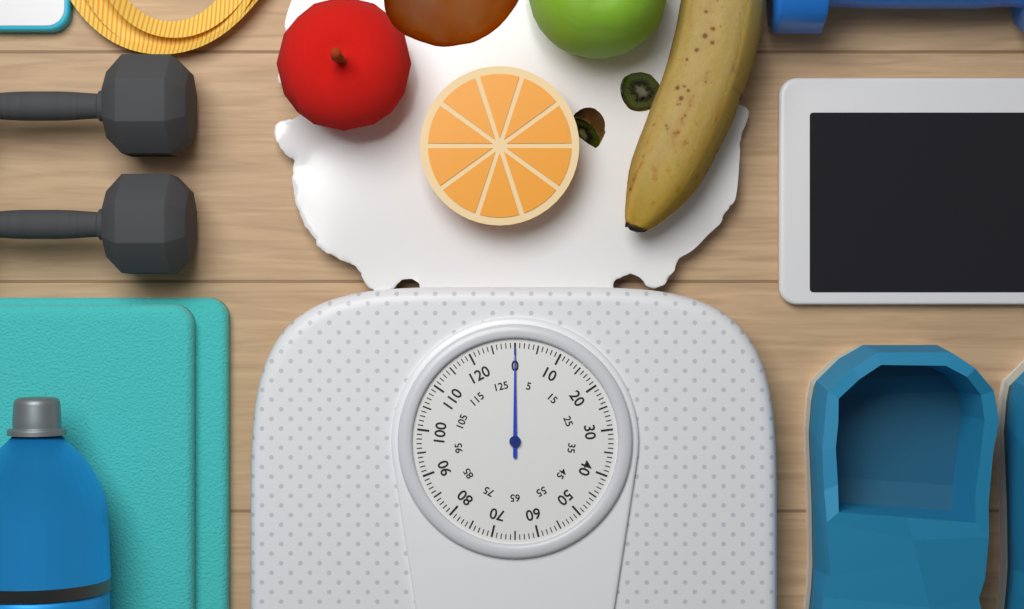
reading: 0 (no unit)
